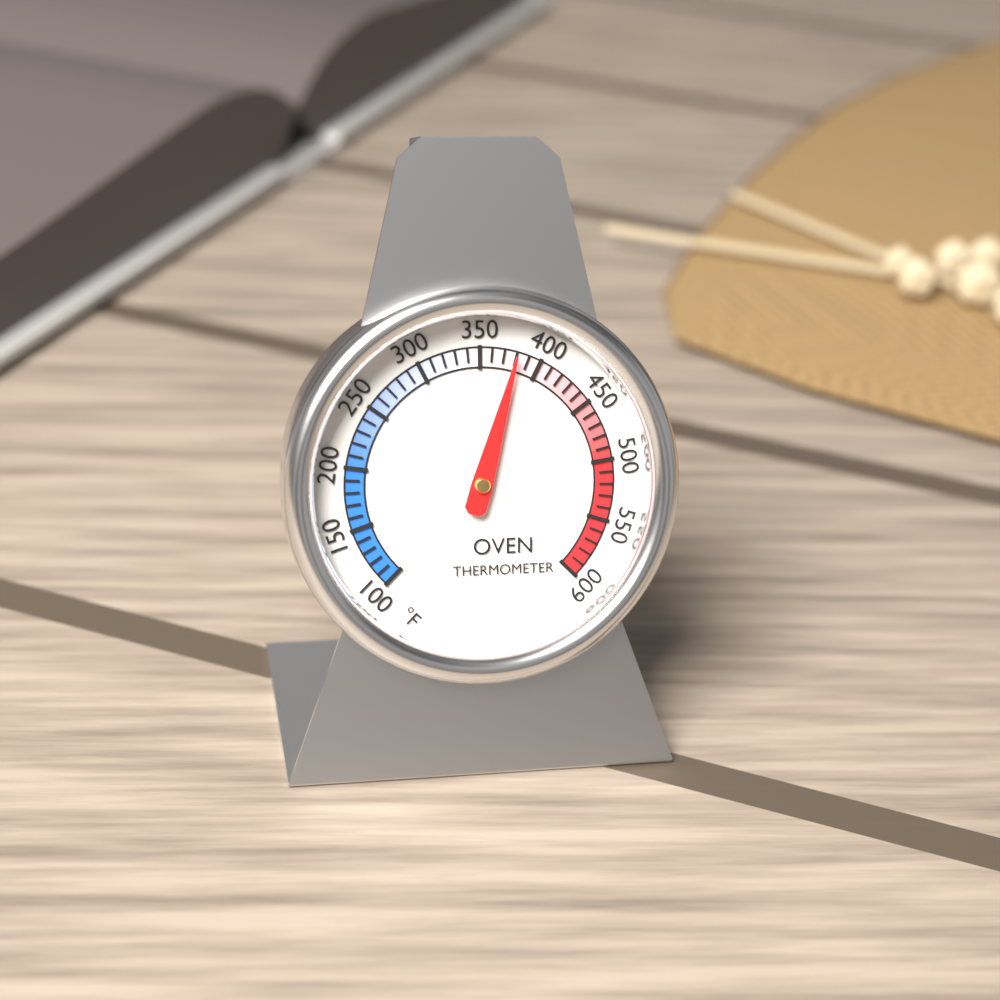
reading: 380 °F
